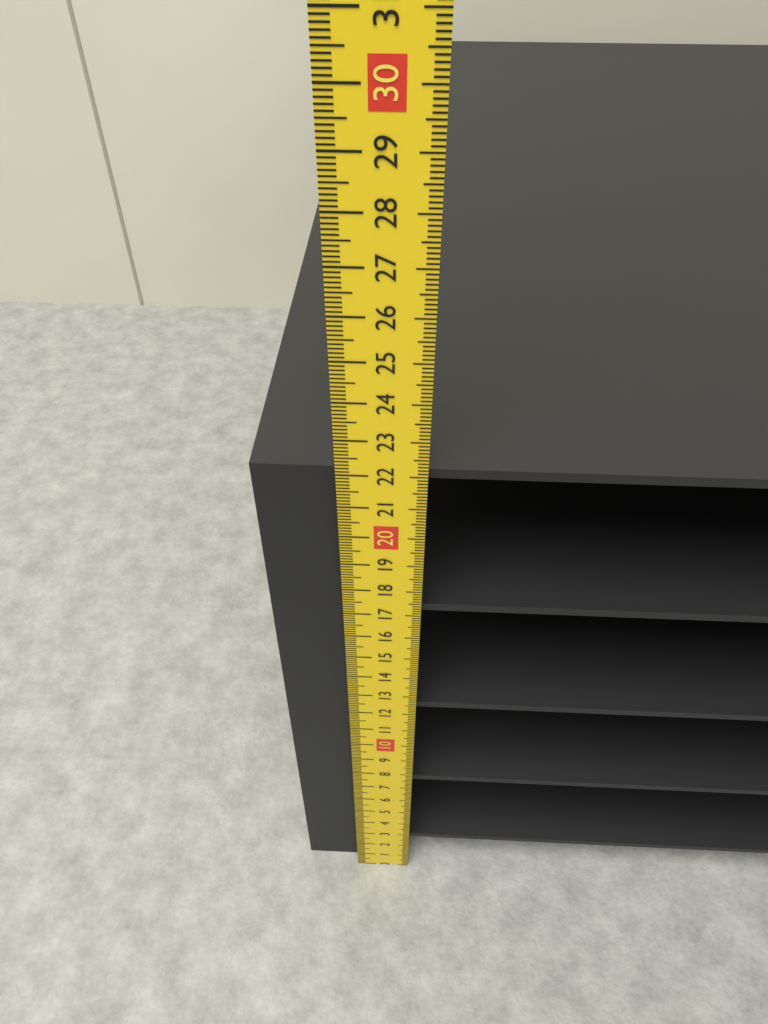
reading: 21.9 cm
